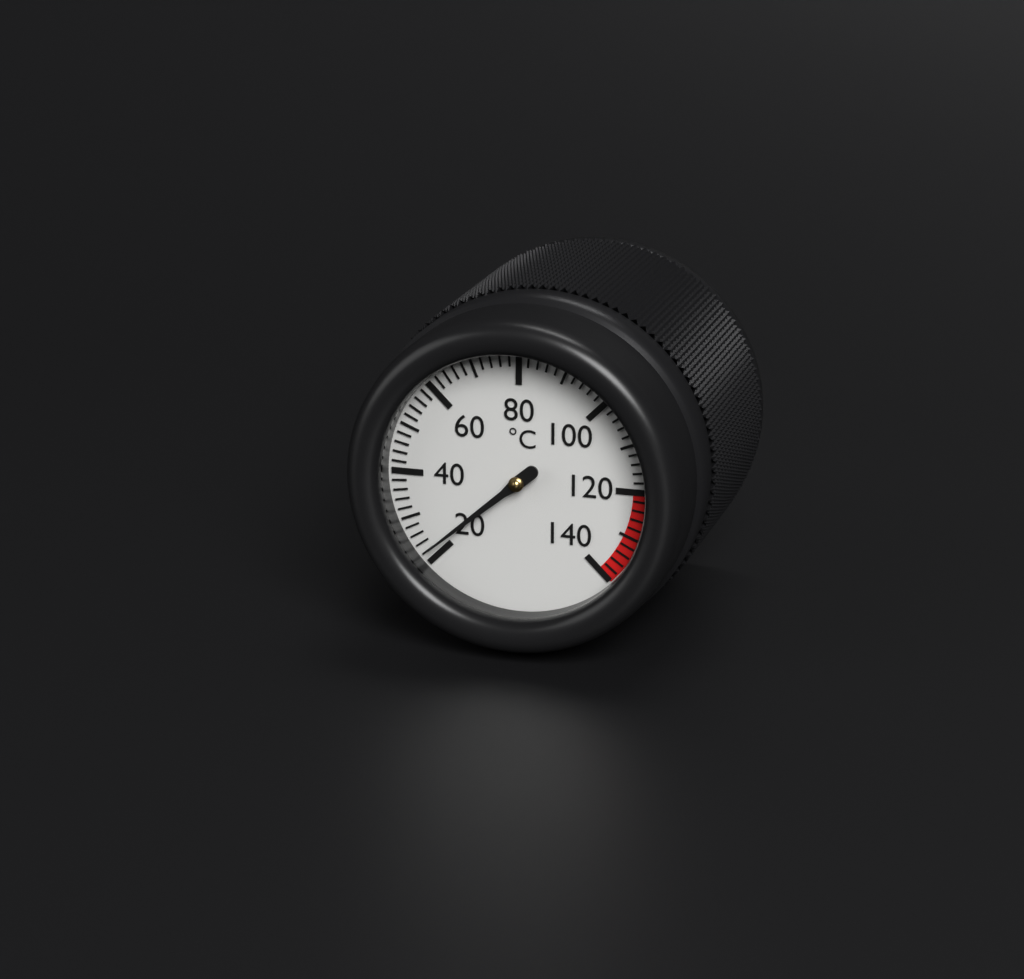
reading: 22 °C
